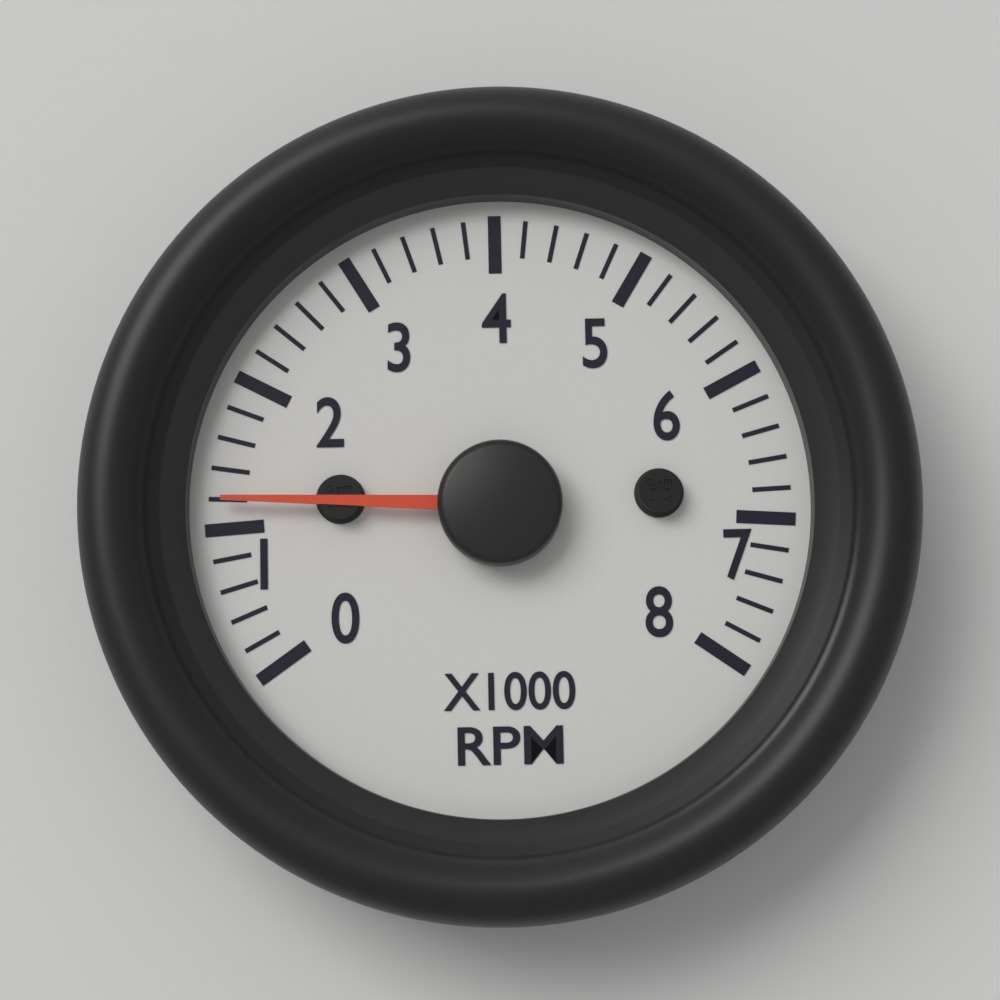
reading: 1200 RPM
